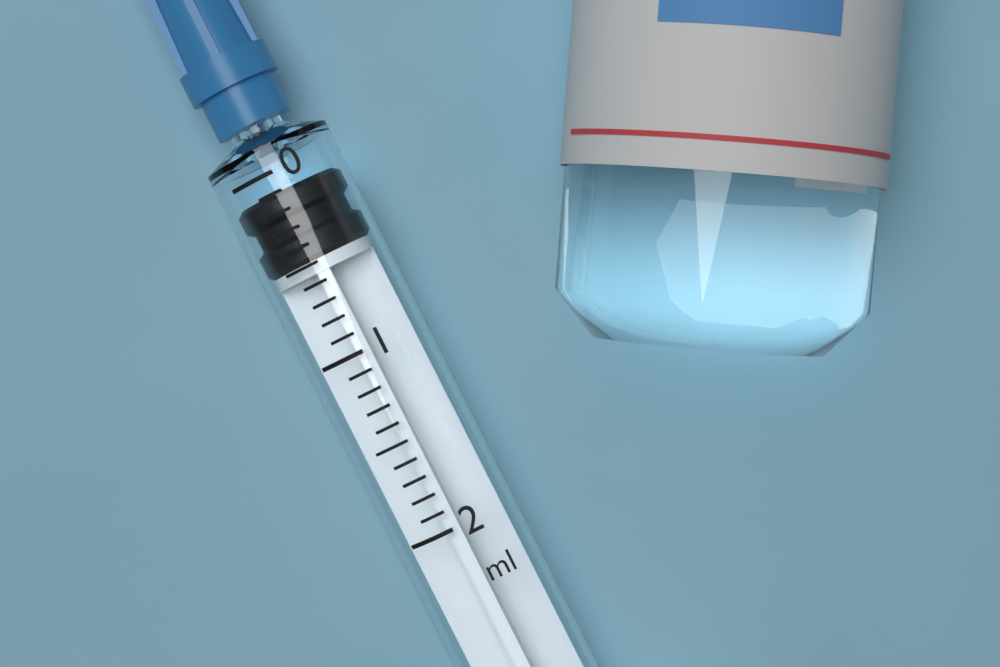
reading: 0.1 ml
